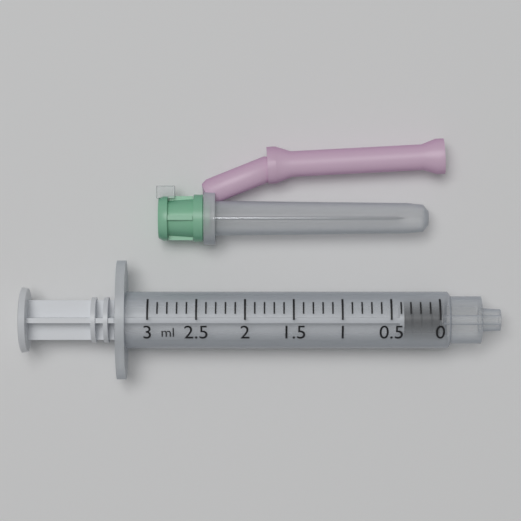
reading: 0.0 ml
